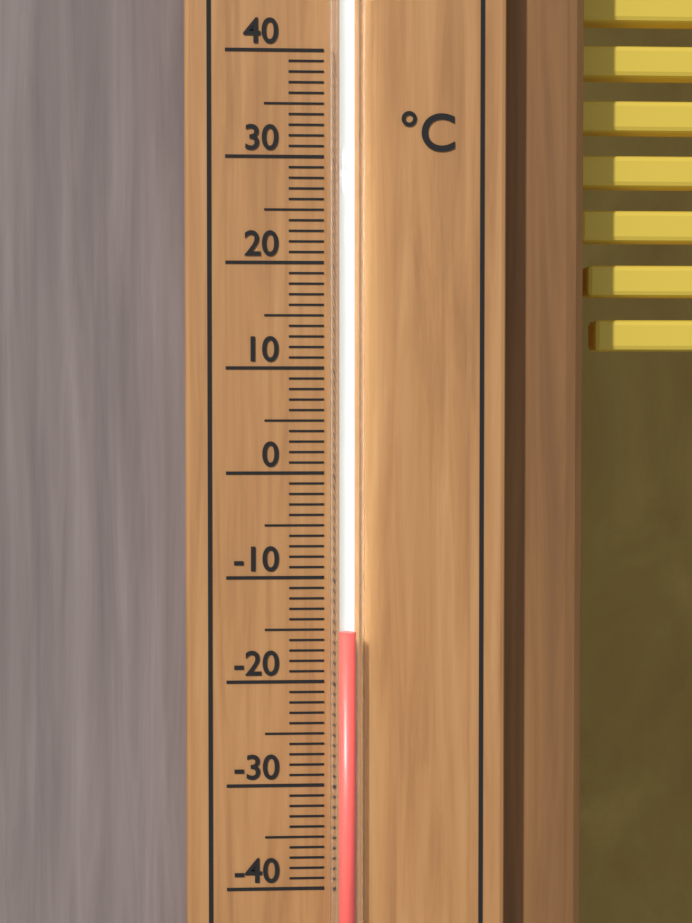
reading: -15 °C
